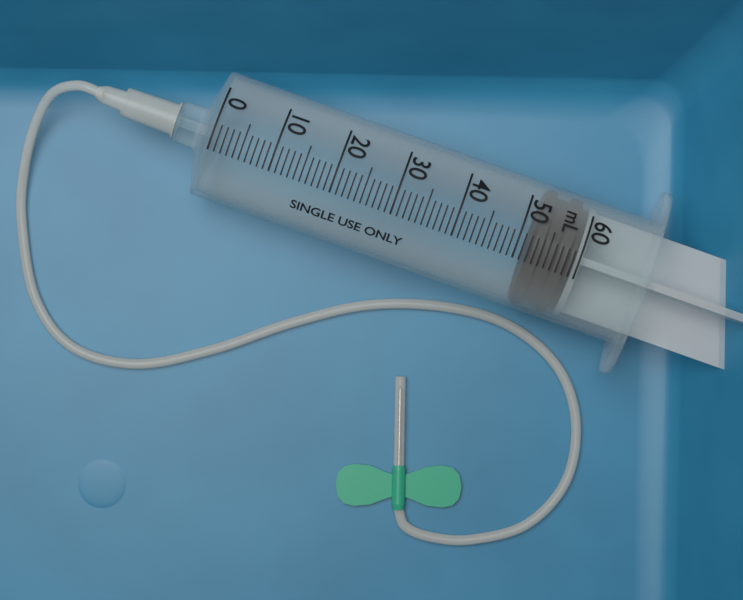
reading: 52 mL
